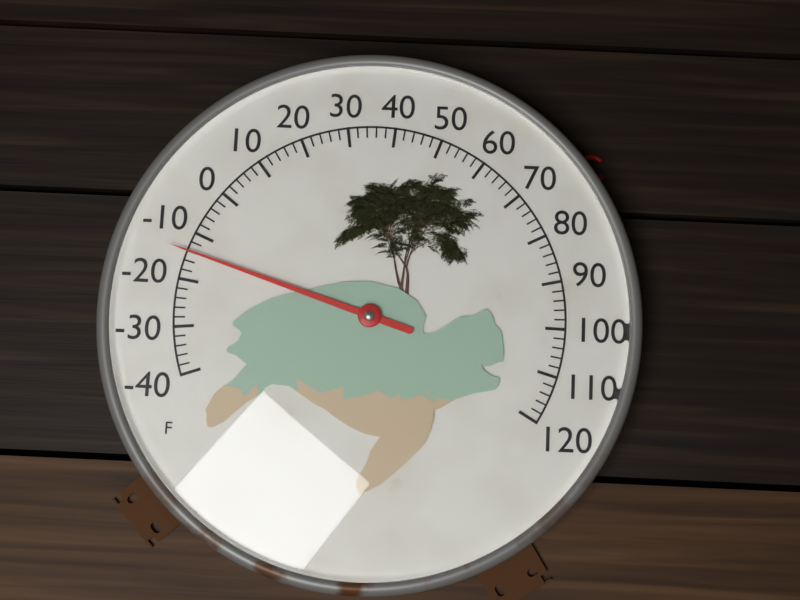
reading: -14 °F
